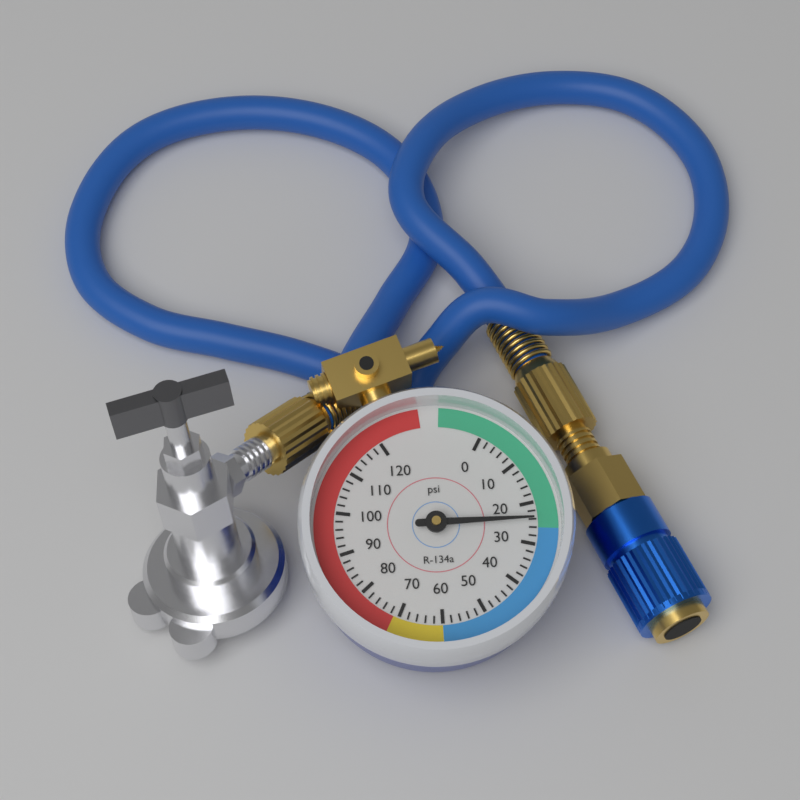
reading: 24 psi
